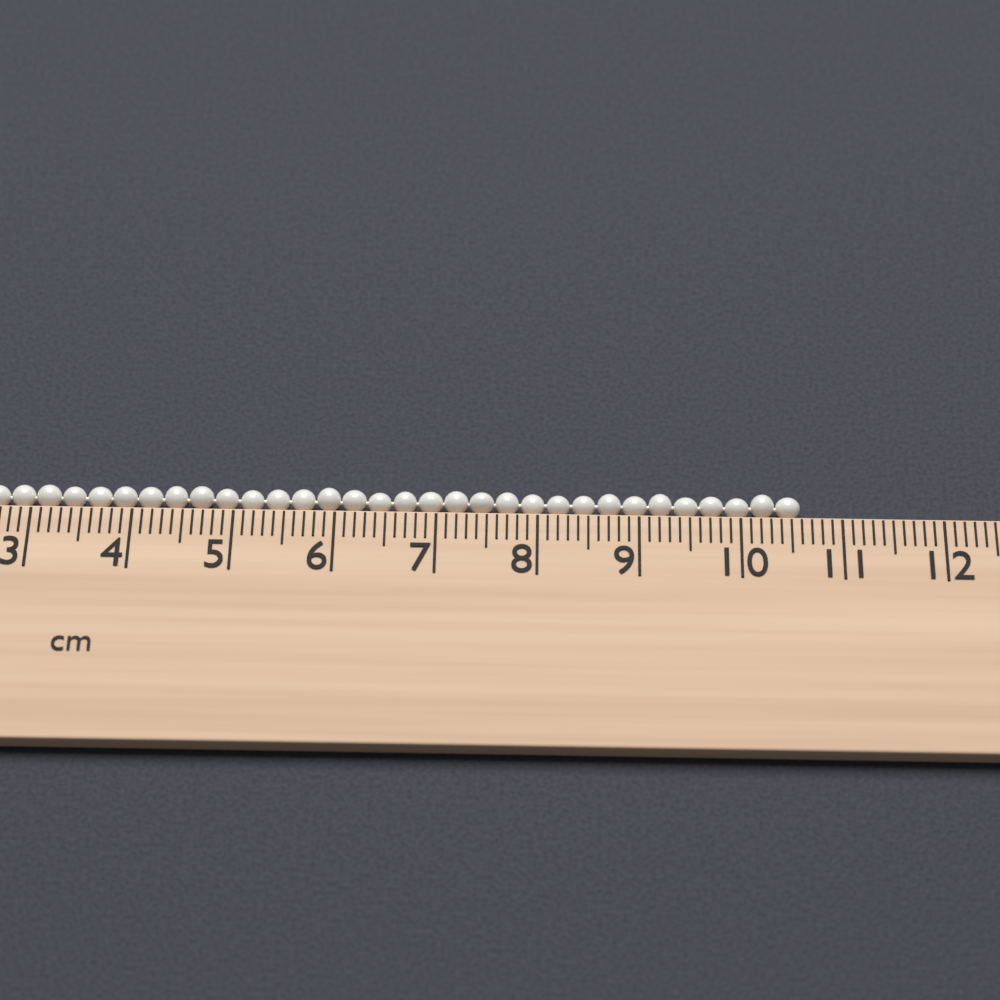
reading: 10.6 cm
